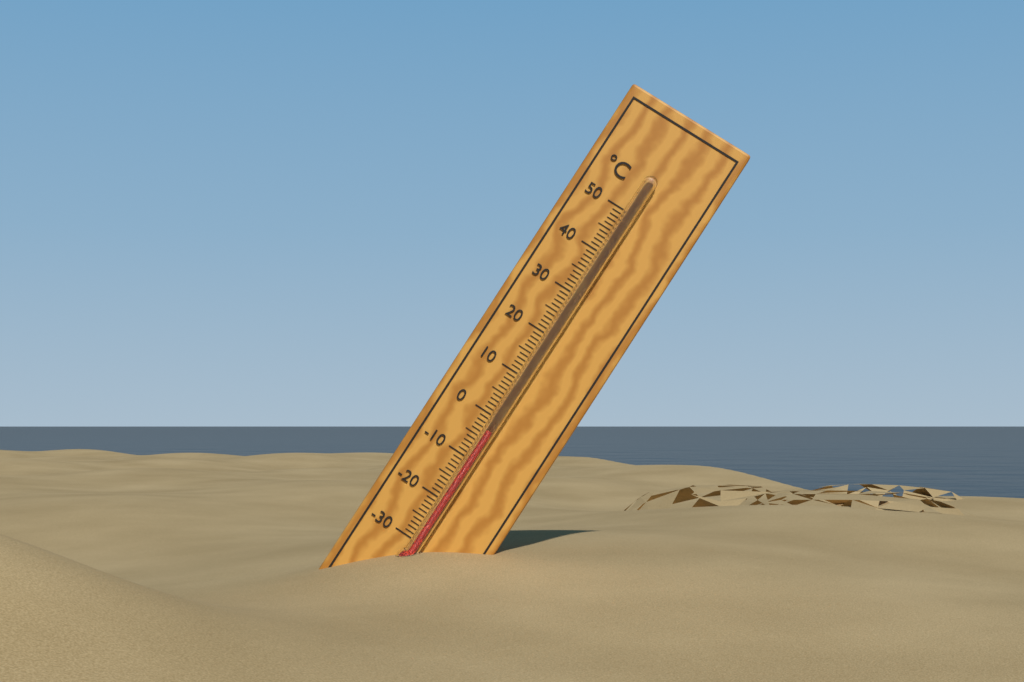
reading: -3 °C
